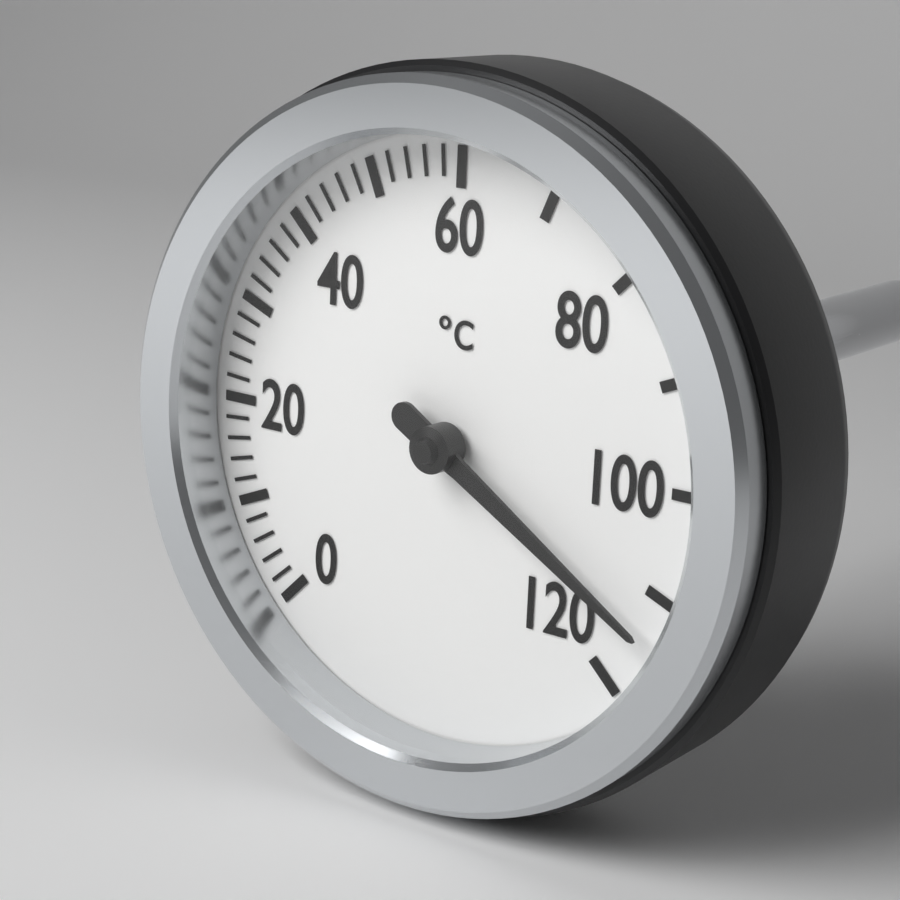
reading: 114 °C
